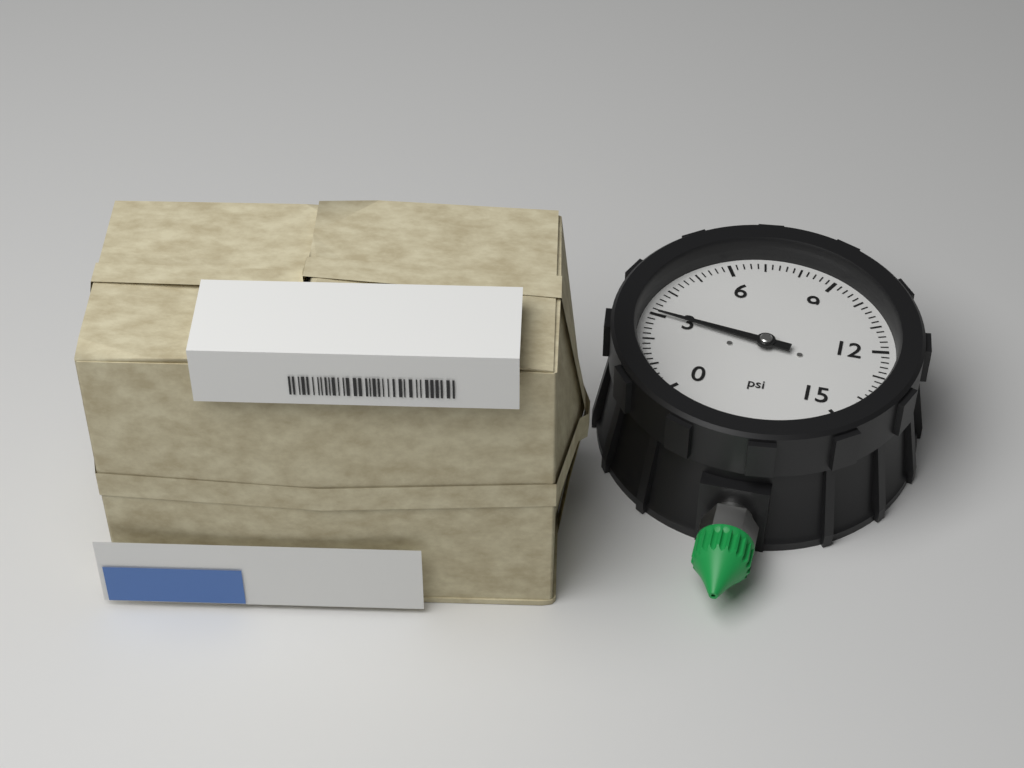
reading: 3.0 psi
